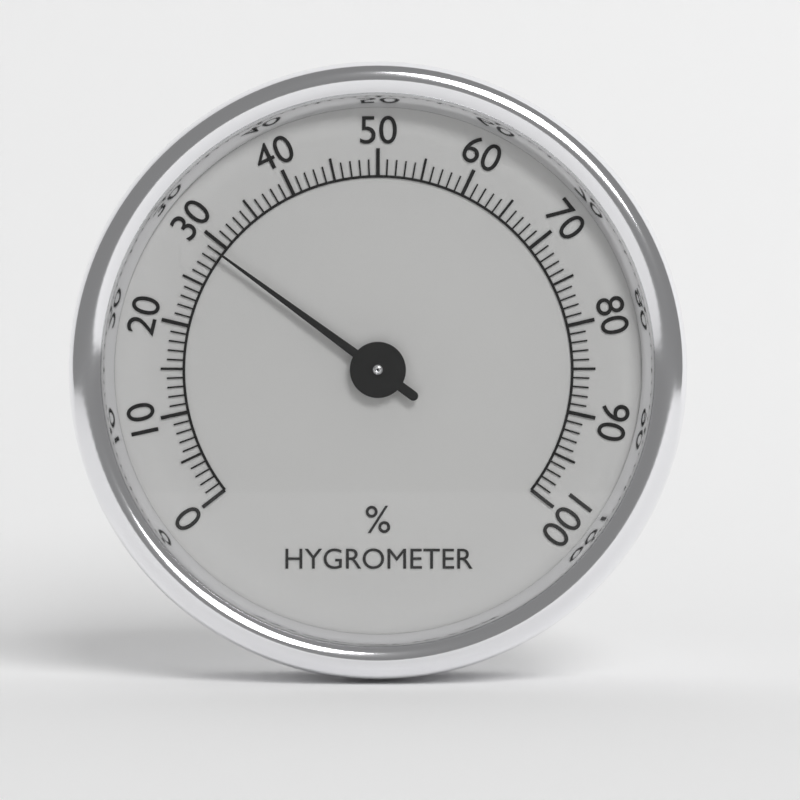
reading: 29 %
